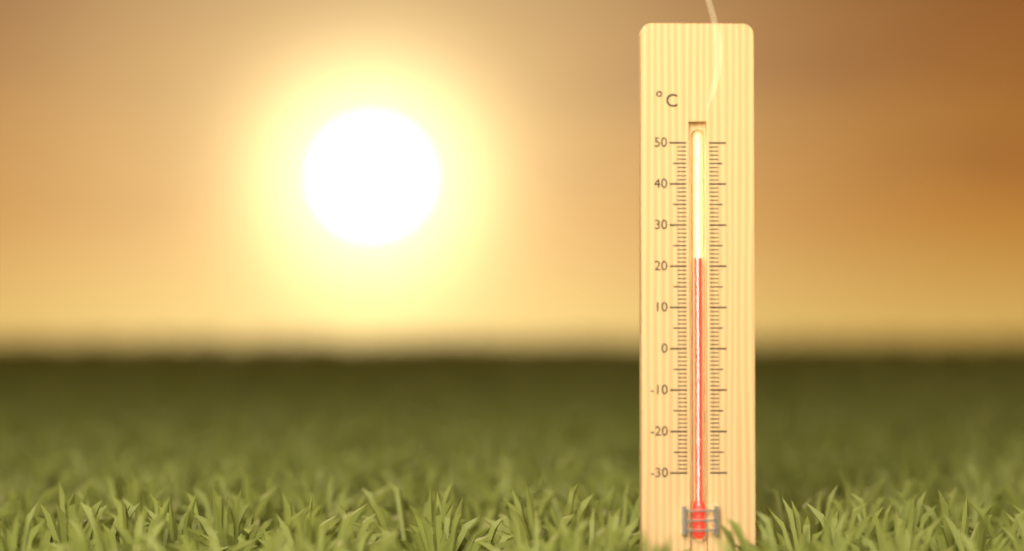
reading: 22 °C
